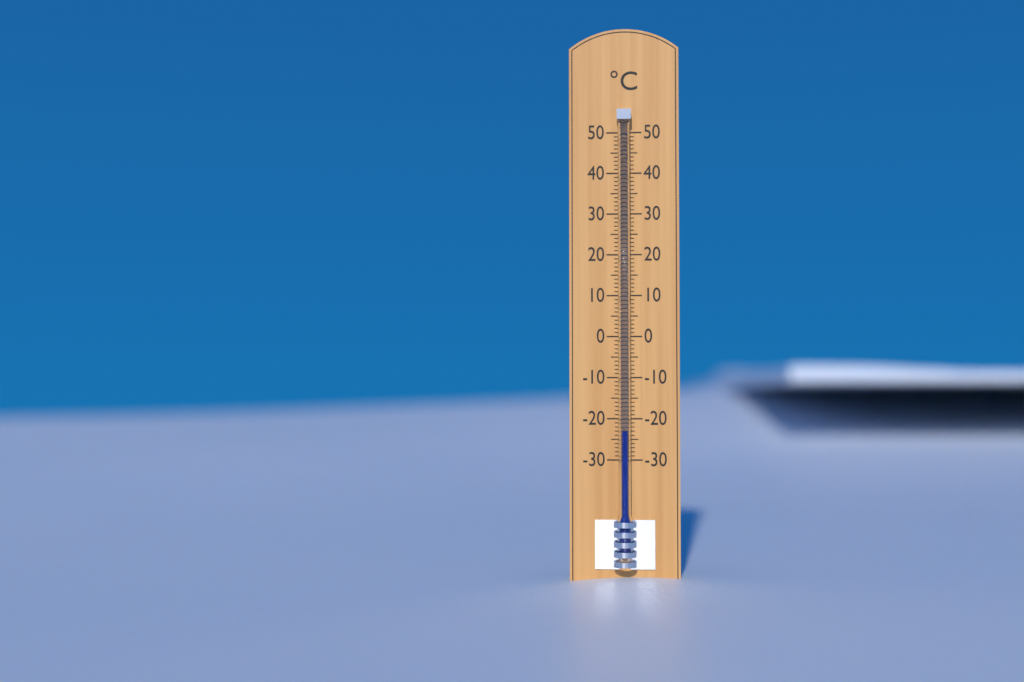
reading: -23 °C
